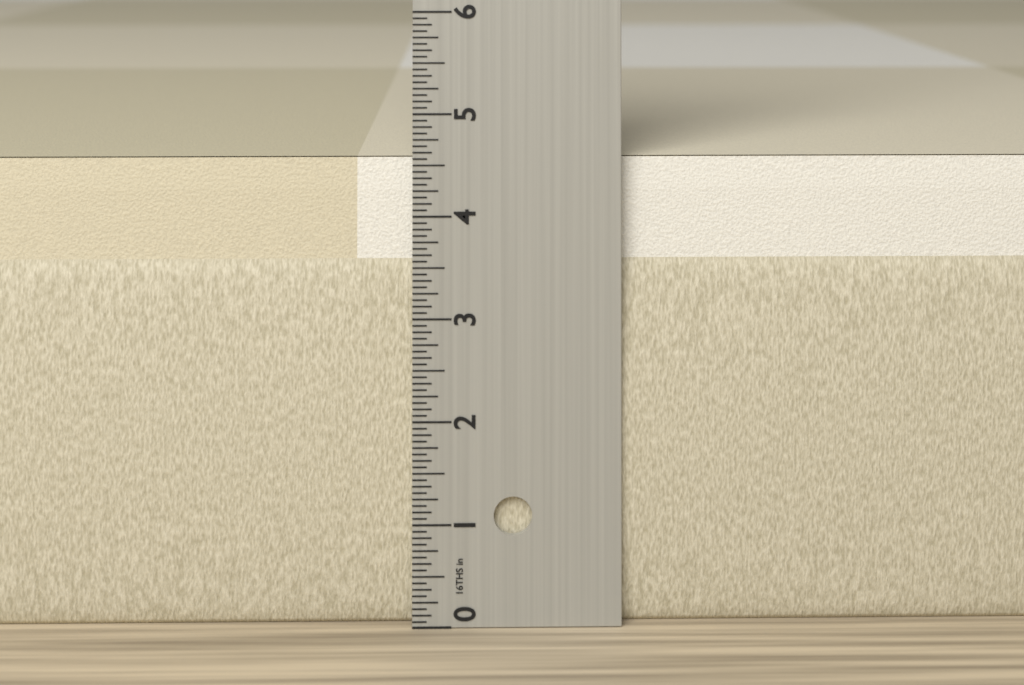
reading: 4.5625 in
